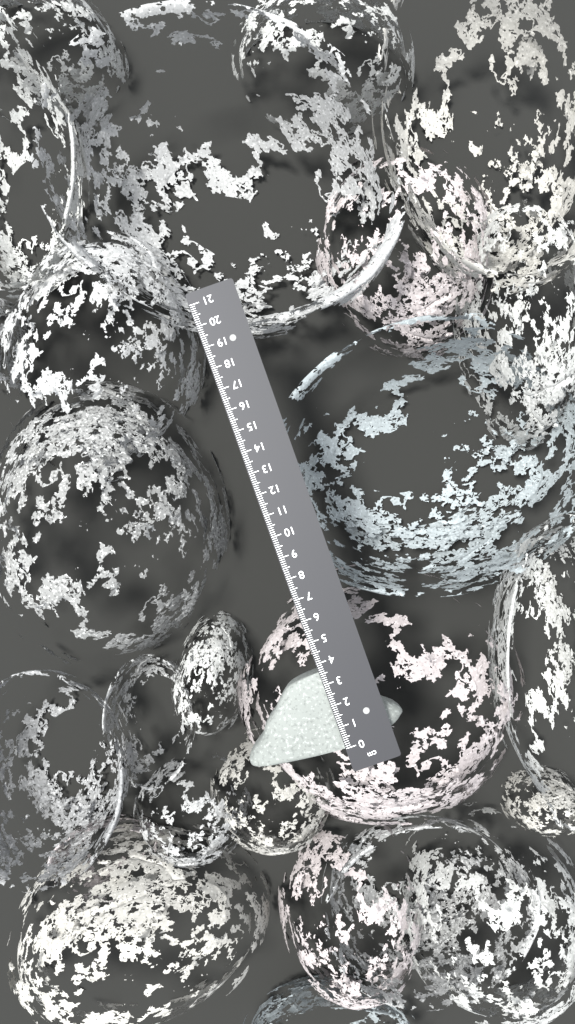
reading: 3.6 cm
